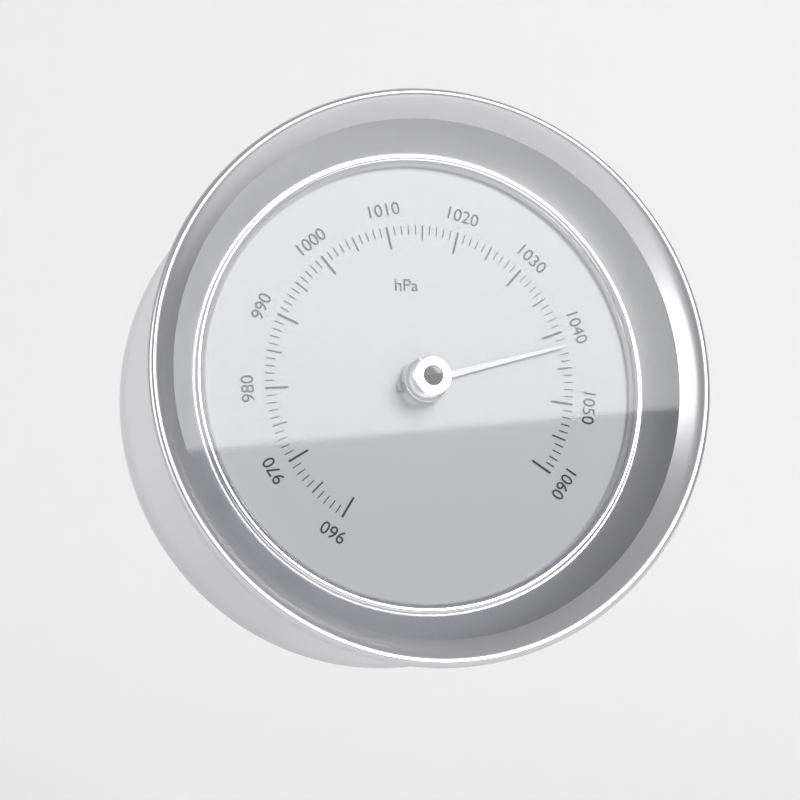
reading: 1042 hPa
